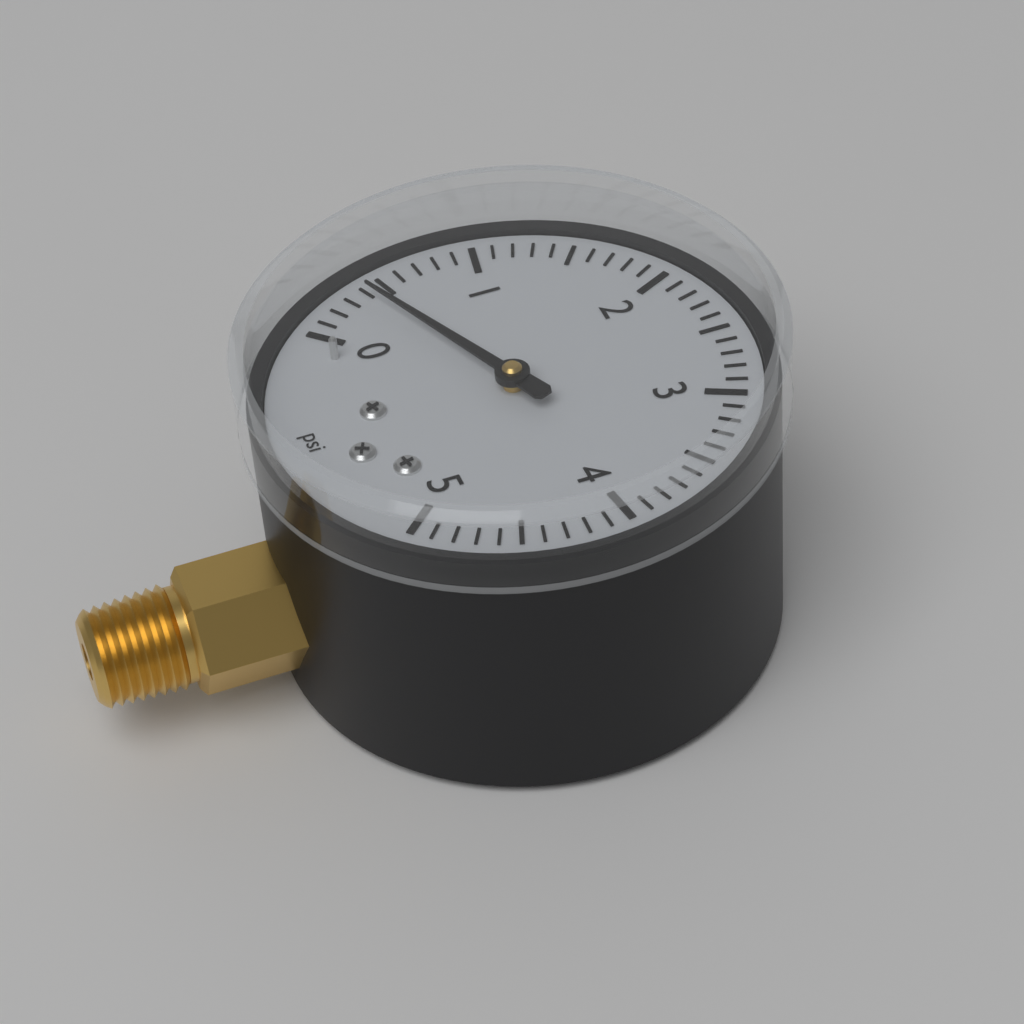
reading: 0.4 psi
